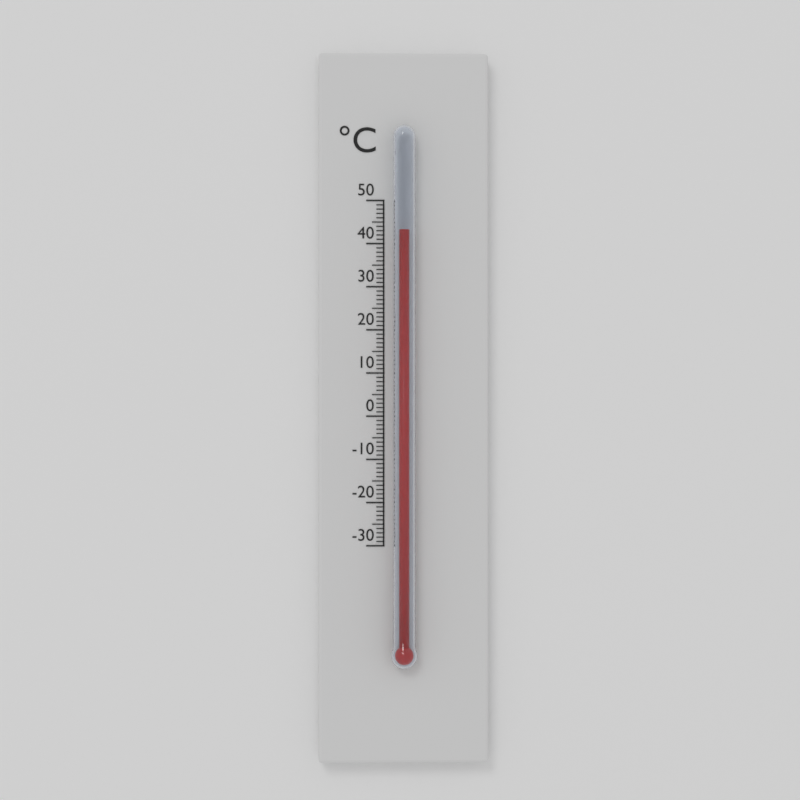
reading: 43 °C
